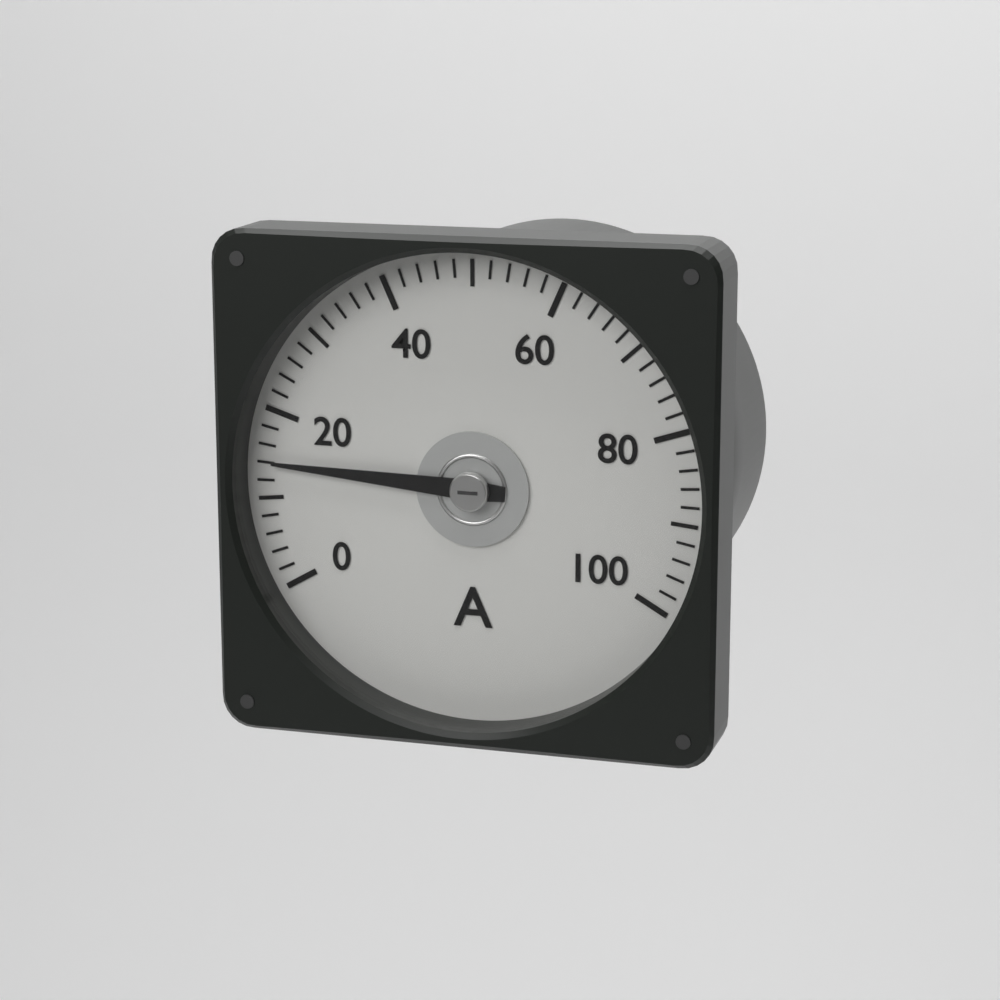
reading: 14 A
